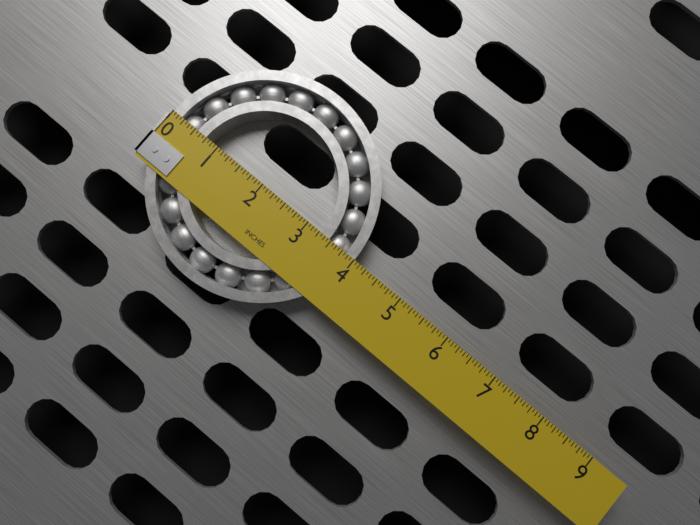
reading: 4.0000 in
